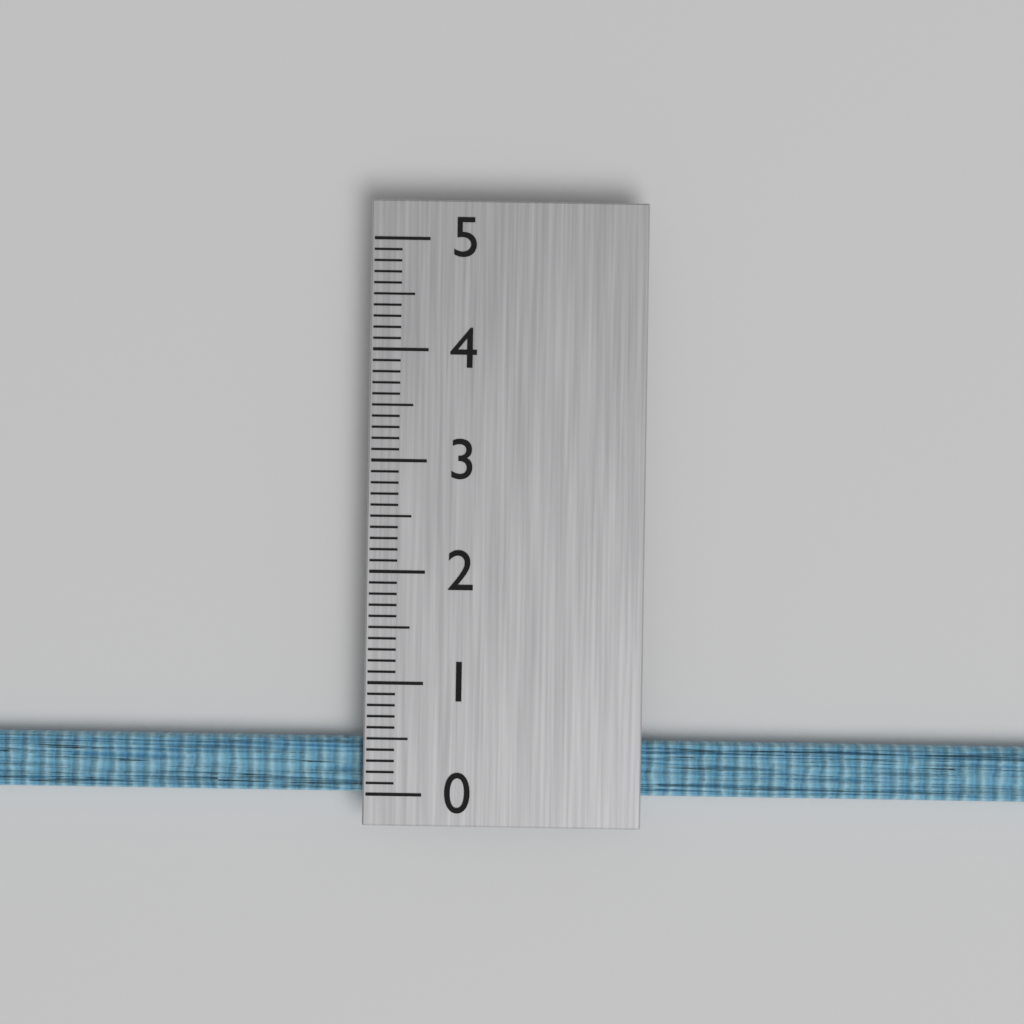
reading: 0.5 (no unit)
